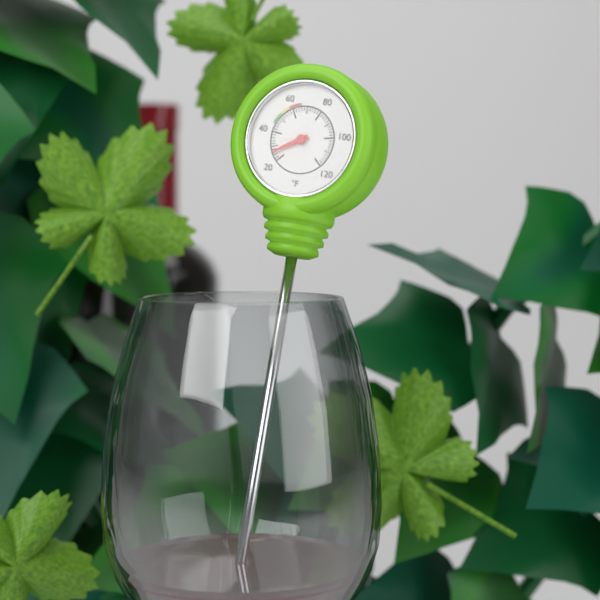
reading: 26 °F
